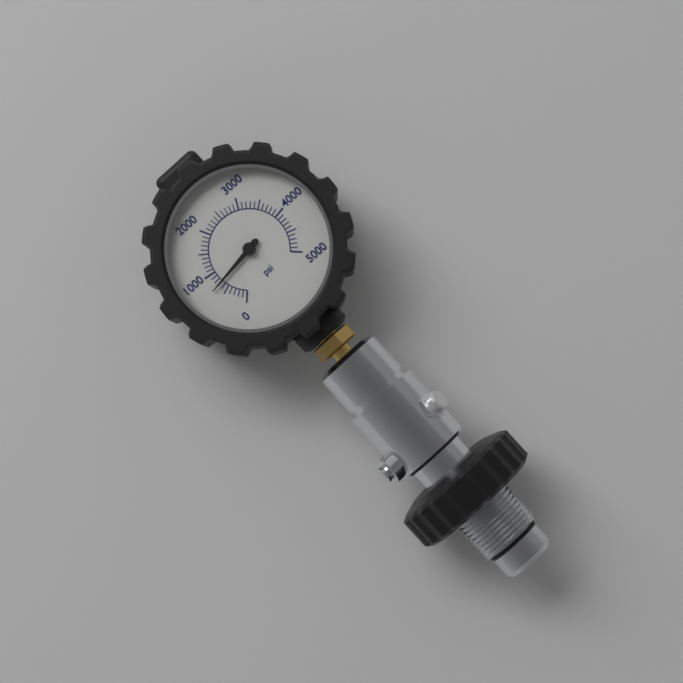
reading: 700 psi
